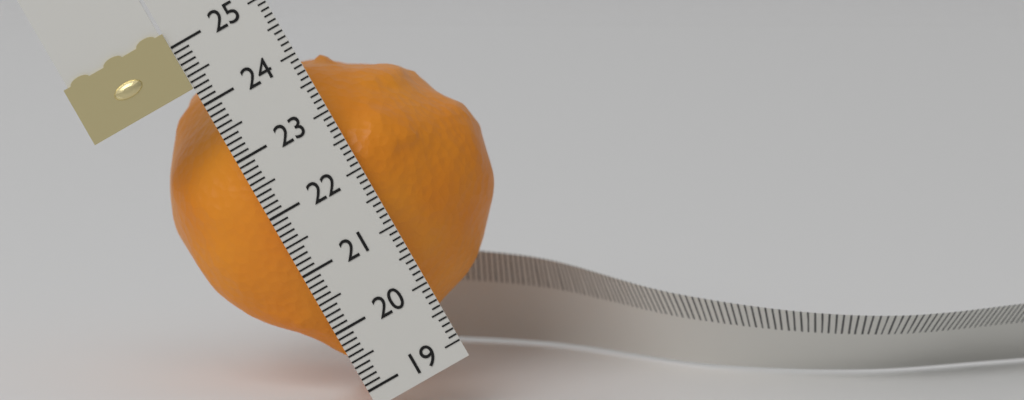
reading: 24.3 (no unit)
